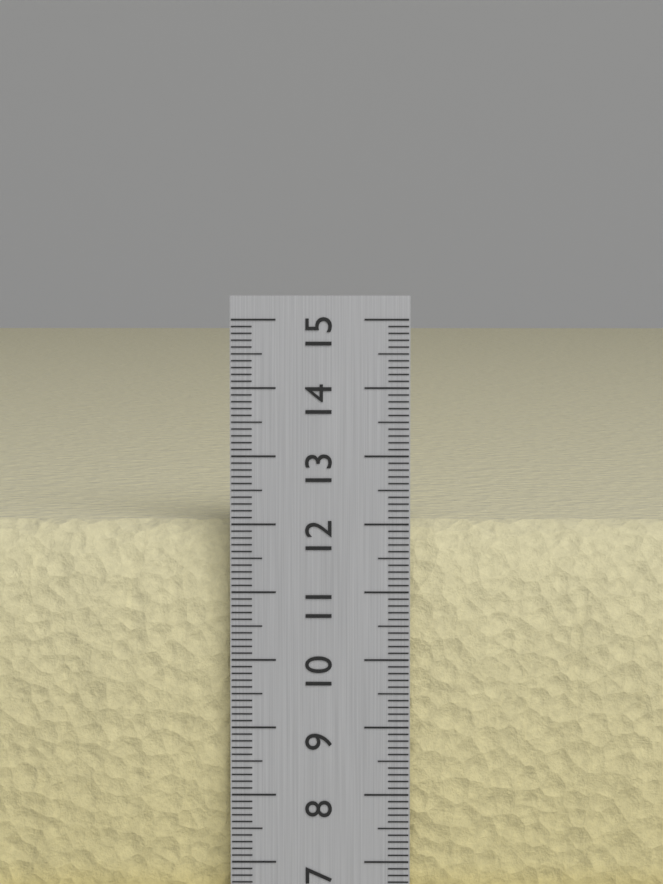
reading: 12.0 cm
